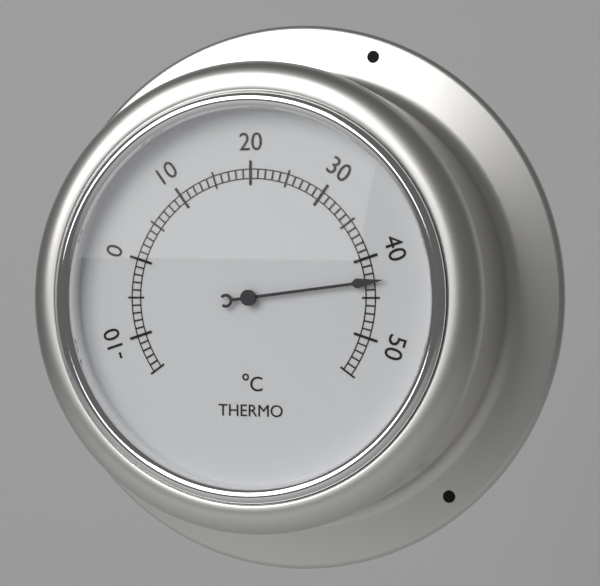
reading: 43 °C
